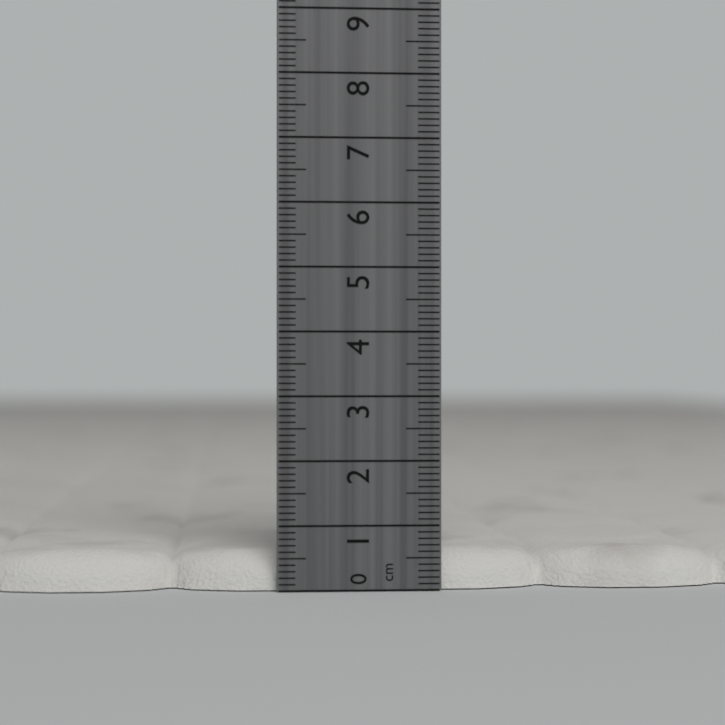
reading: 0.6 cm
